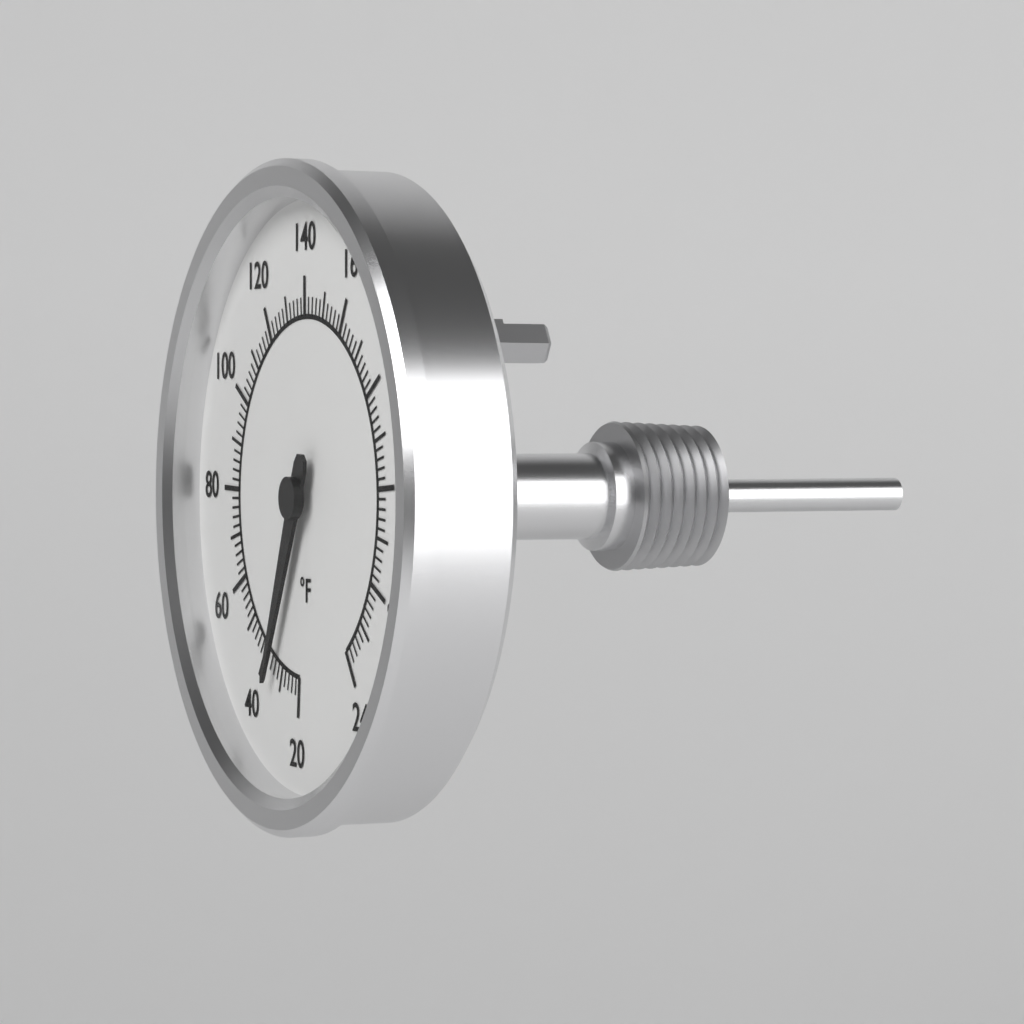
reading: 34 °F
